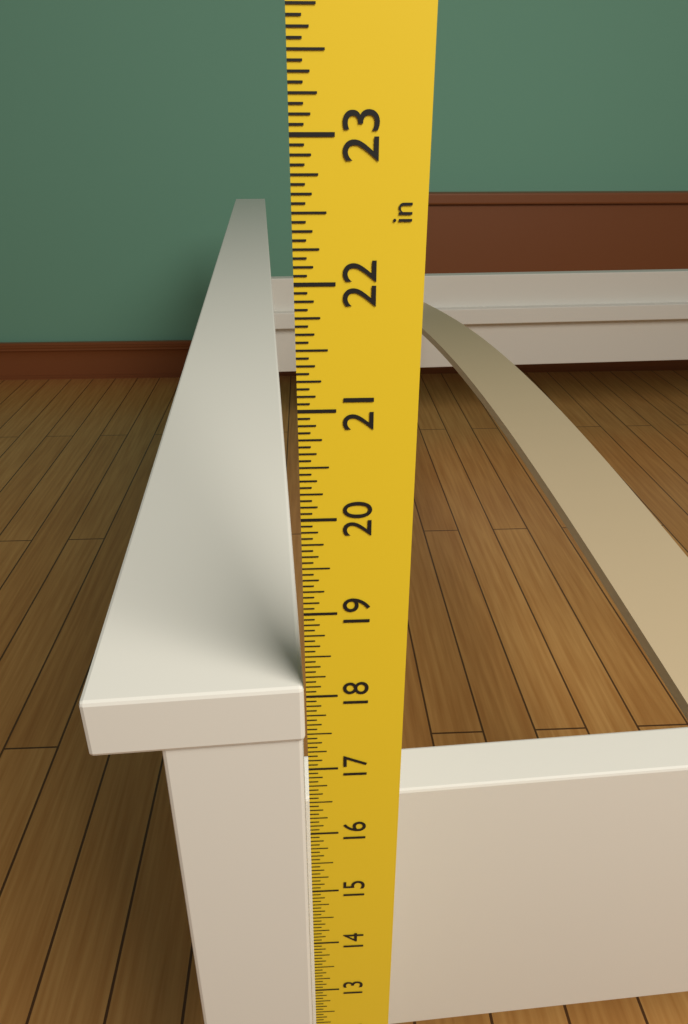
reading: 18.1250 in
